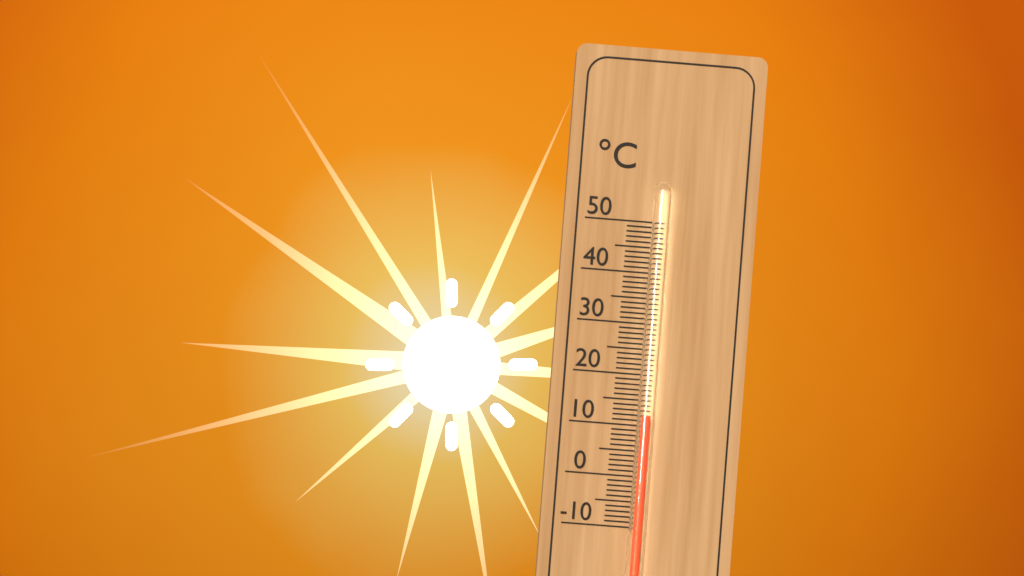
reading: 12 °C
